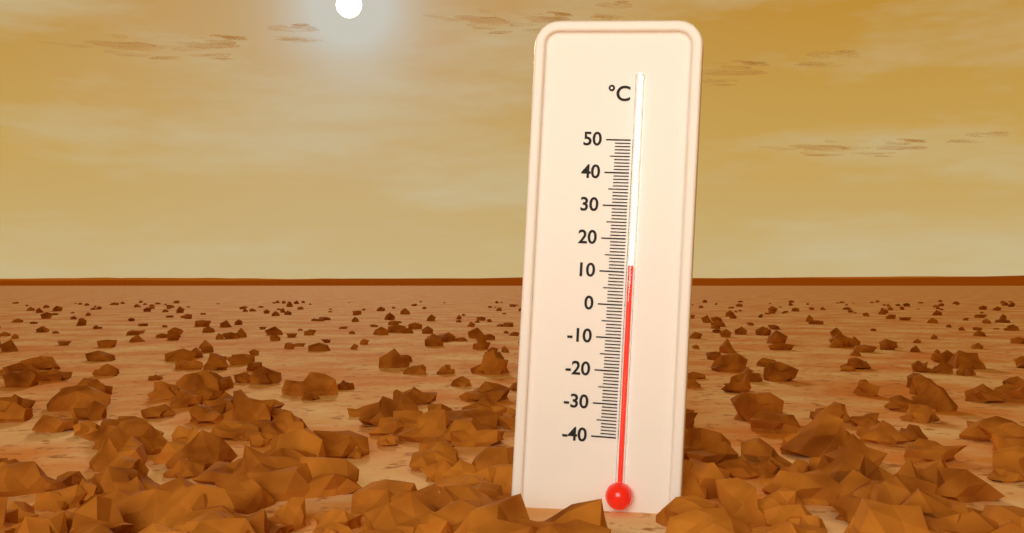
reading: 12 °C
